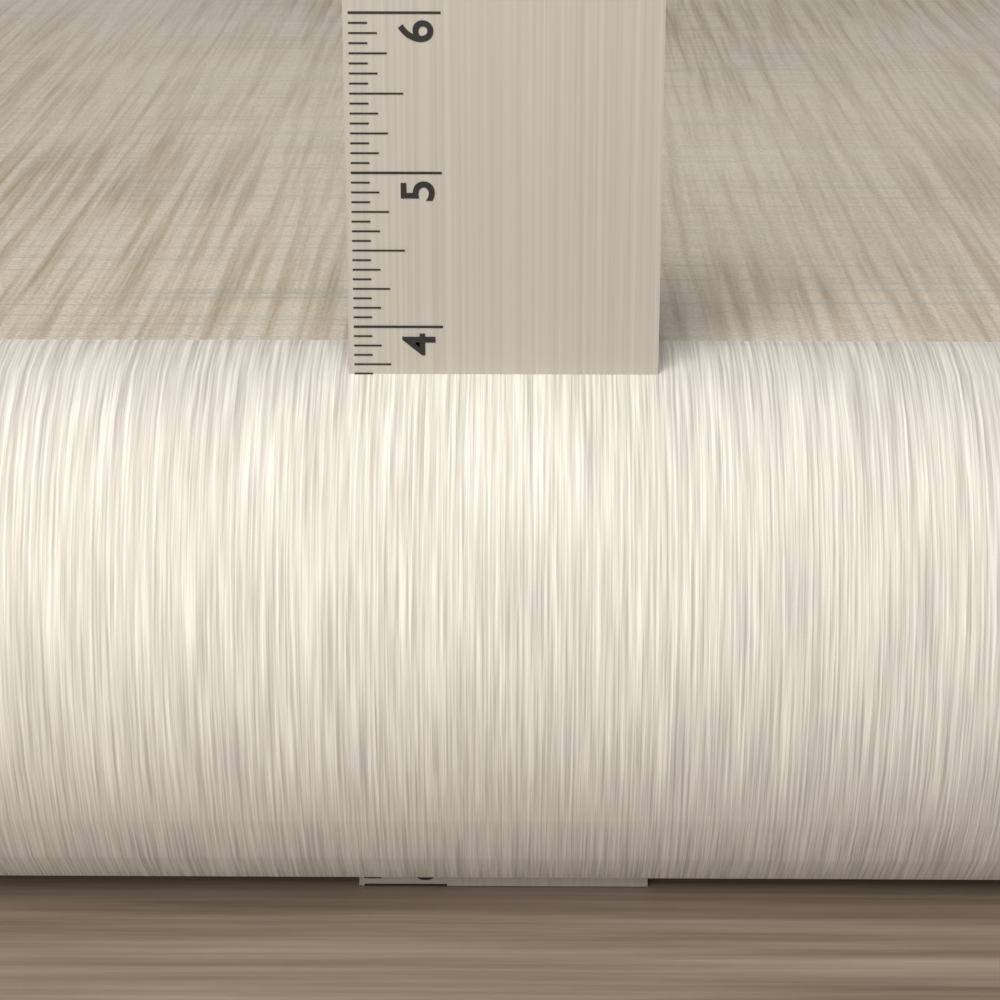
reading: 3.7500 in
